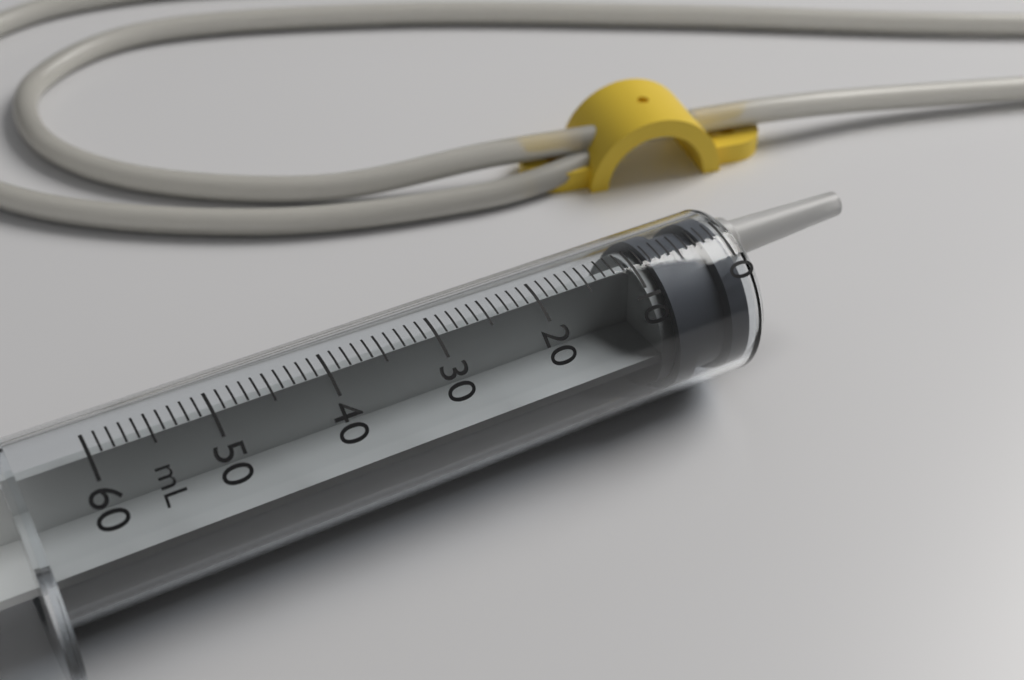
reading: 0 mL
